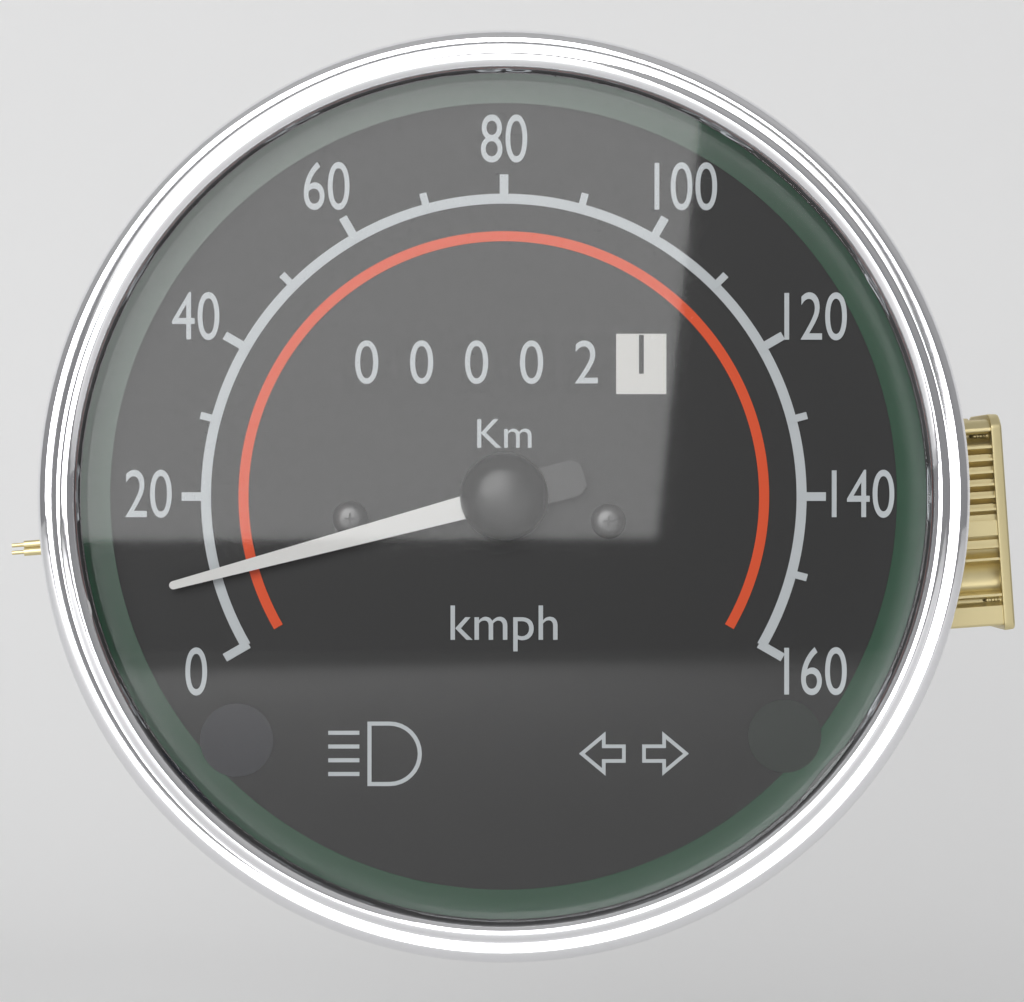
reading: 10 kmph
